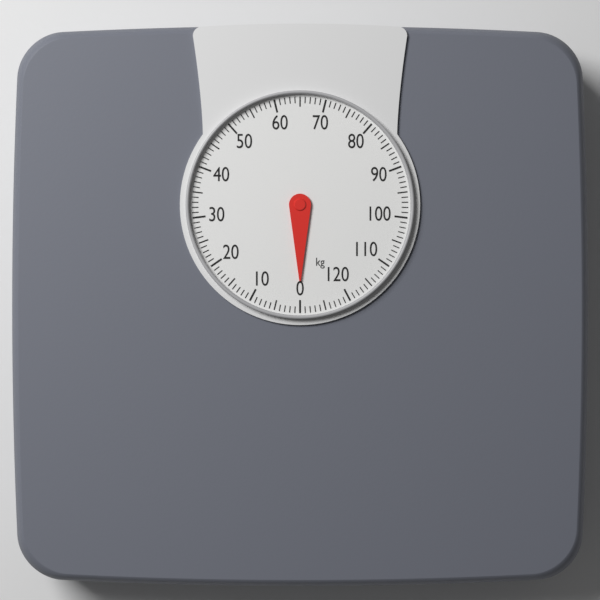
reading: 0 kg
